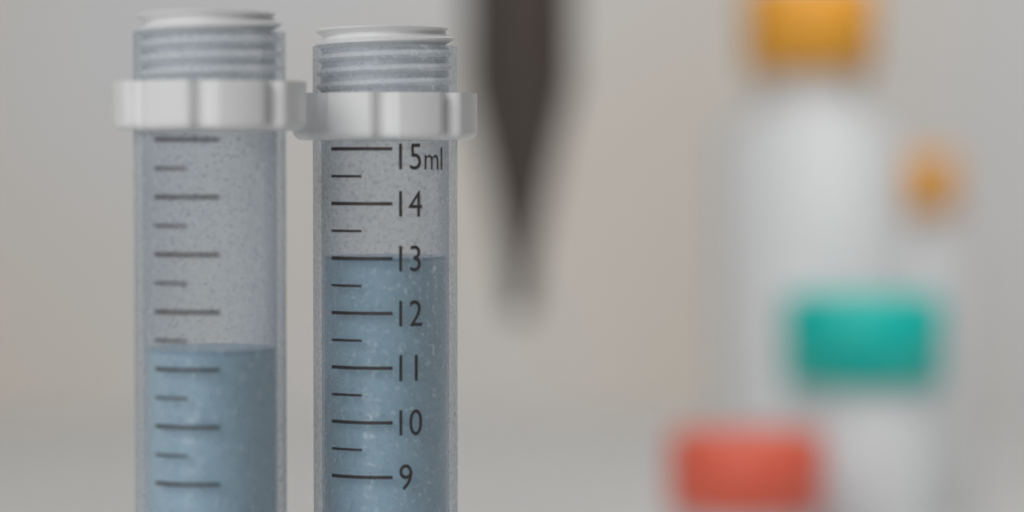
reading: 13.0 ml
